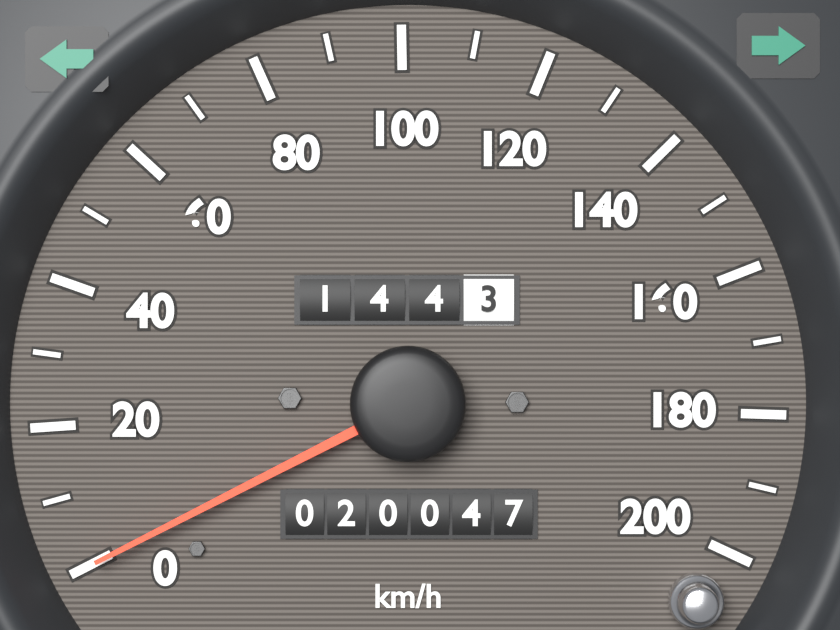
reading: 0 km/h
